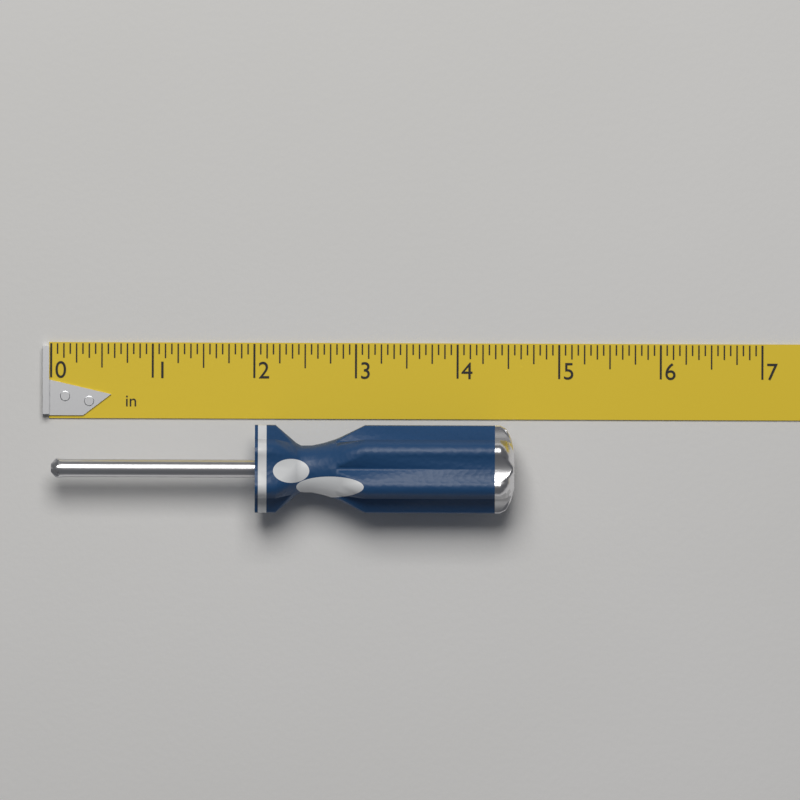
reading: 4.5625 in
